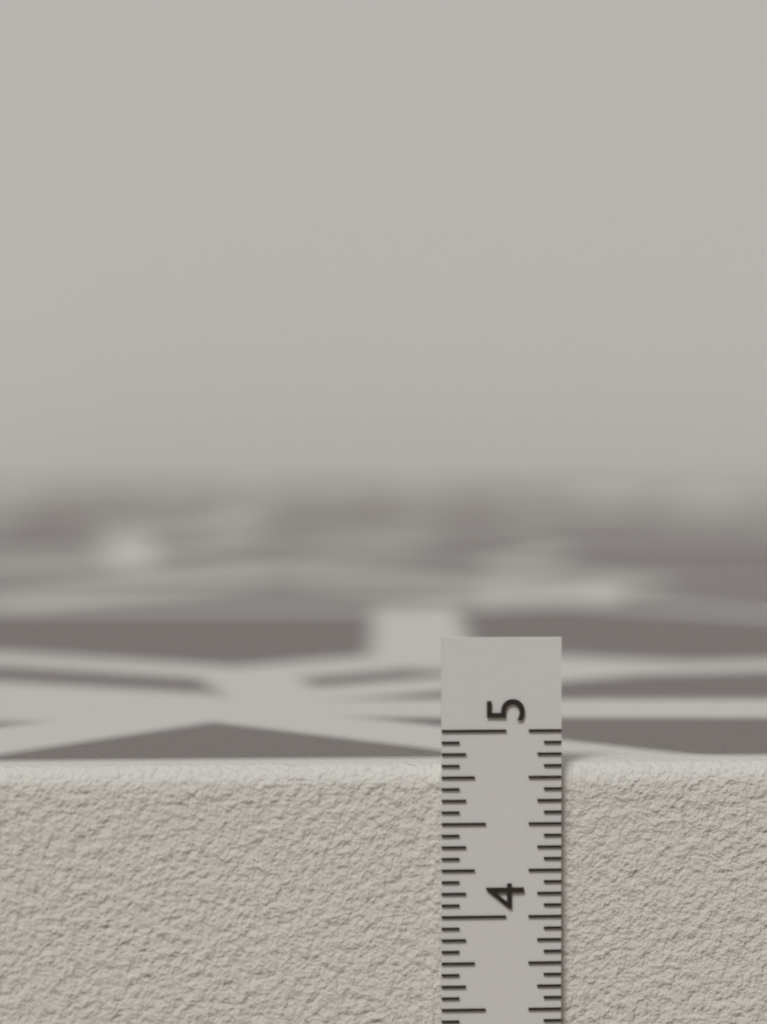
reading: 4.8125 in
